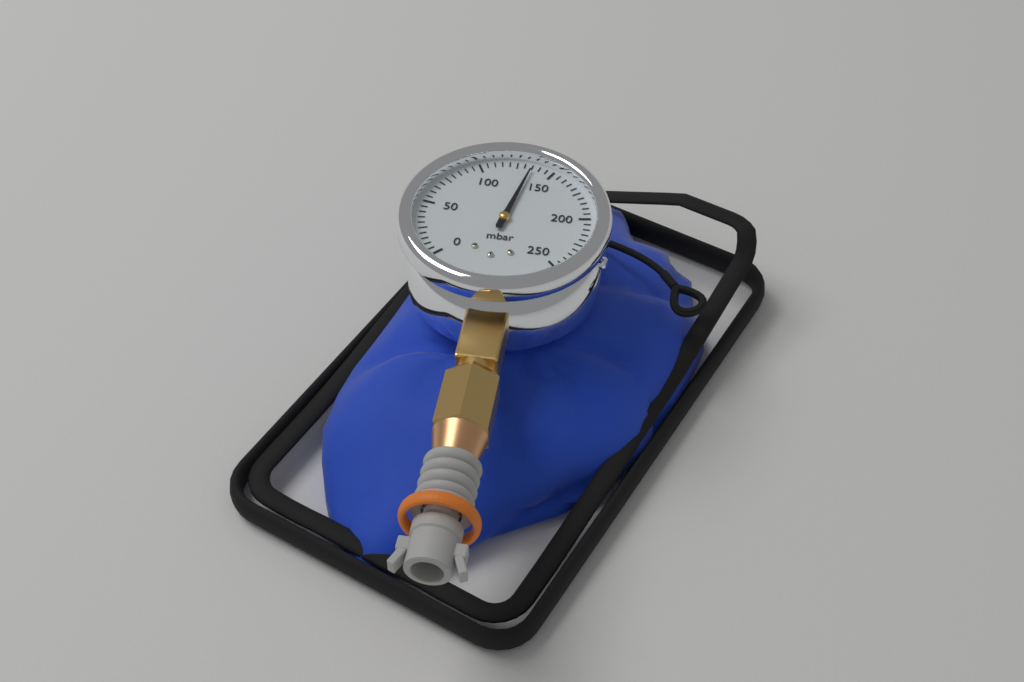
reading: 135 mbar
